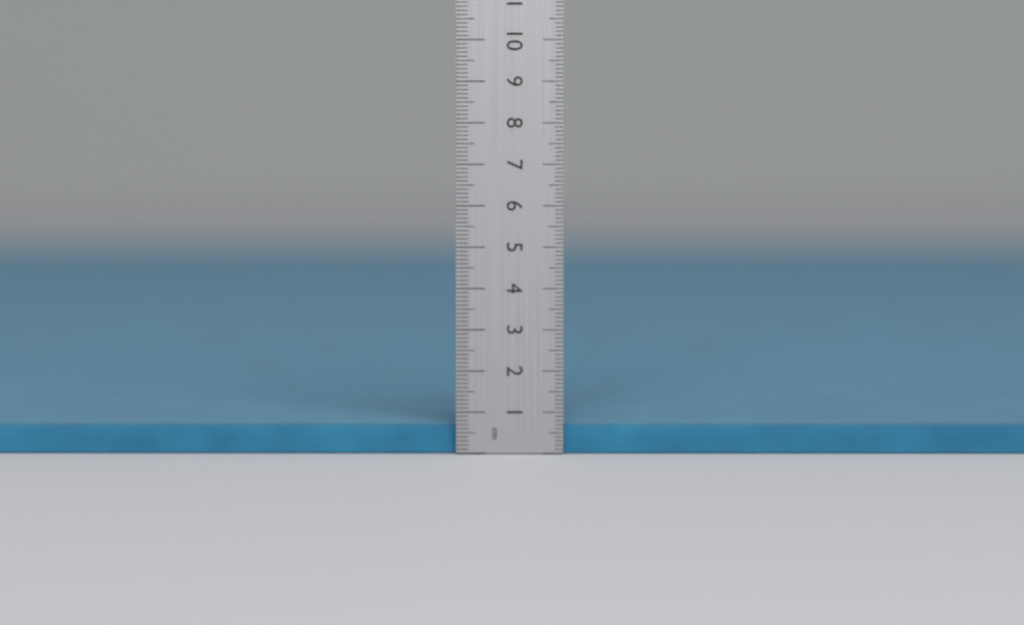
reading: 0.7 cm
